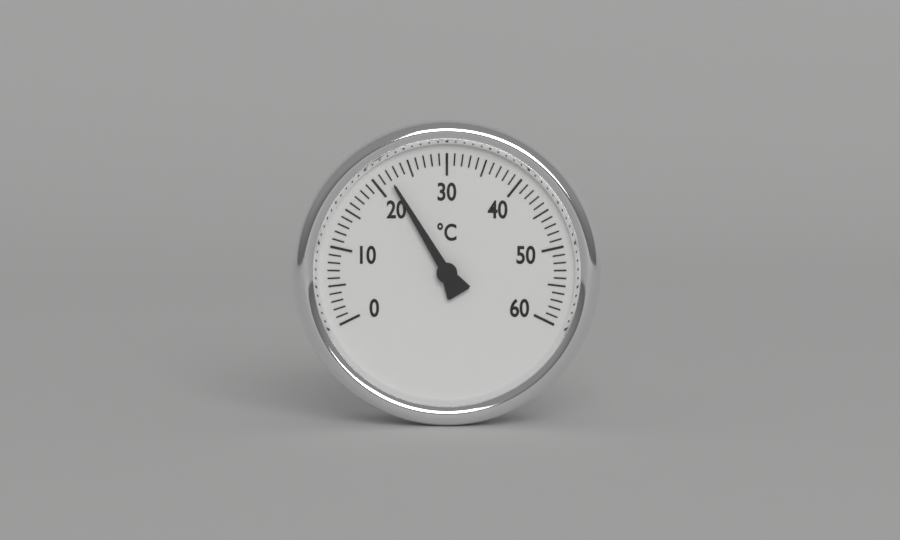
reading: 22 °C
